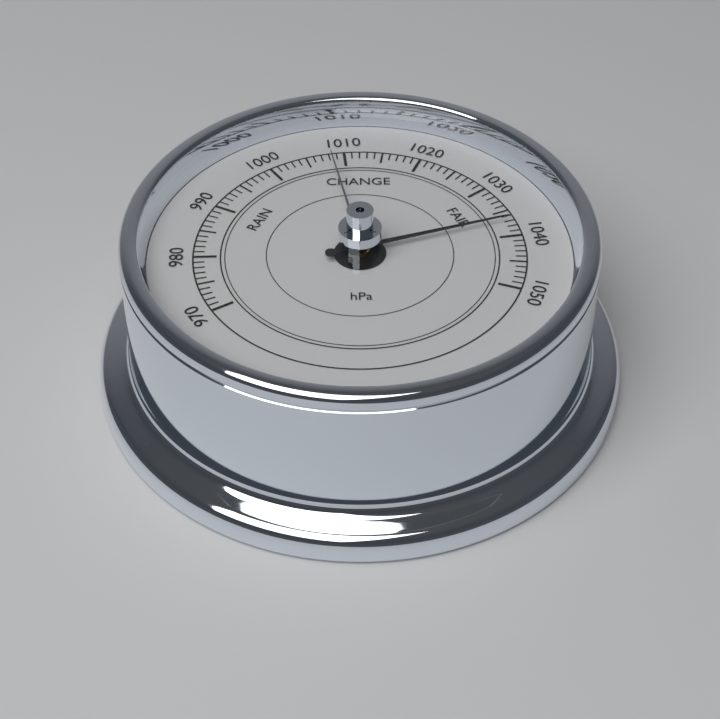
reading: 1037 hPa
